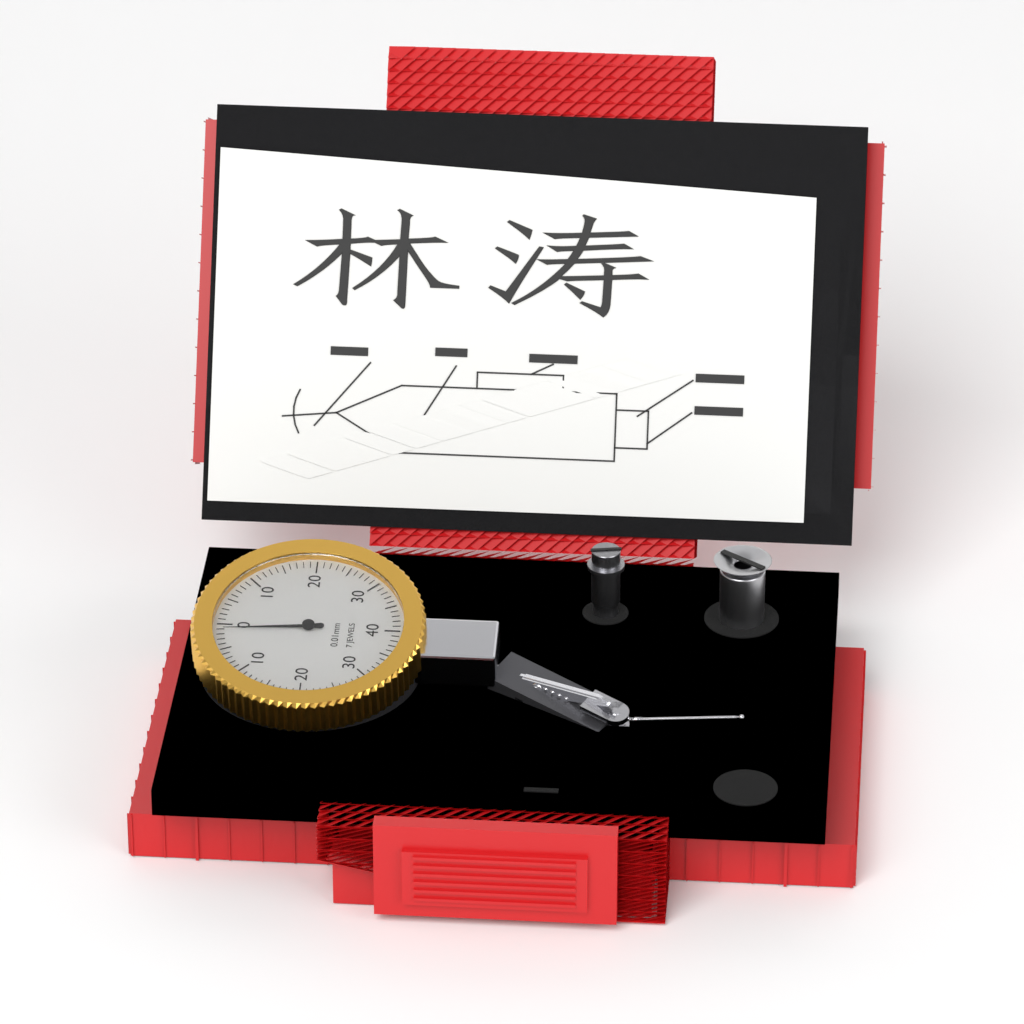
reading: 1 0.01mm
